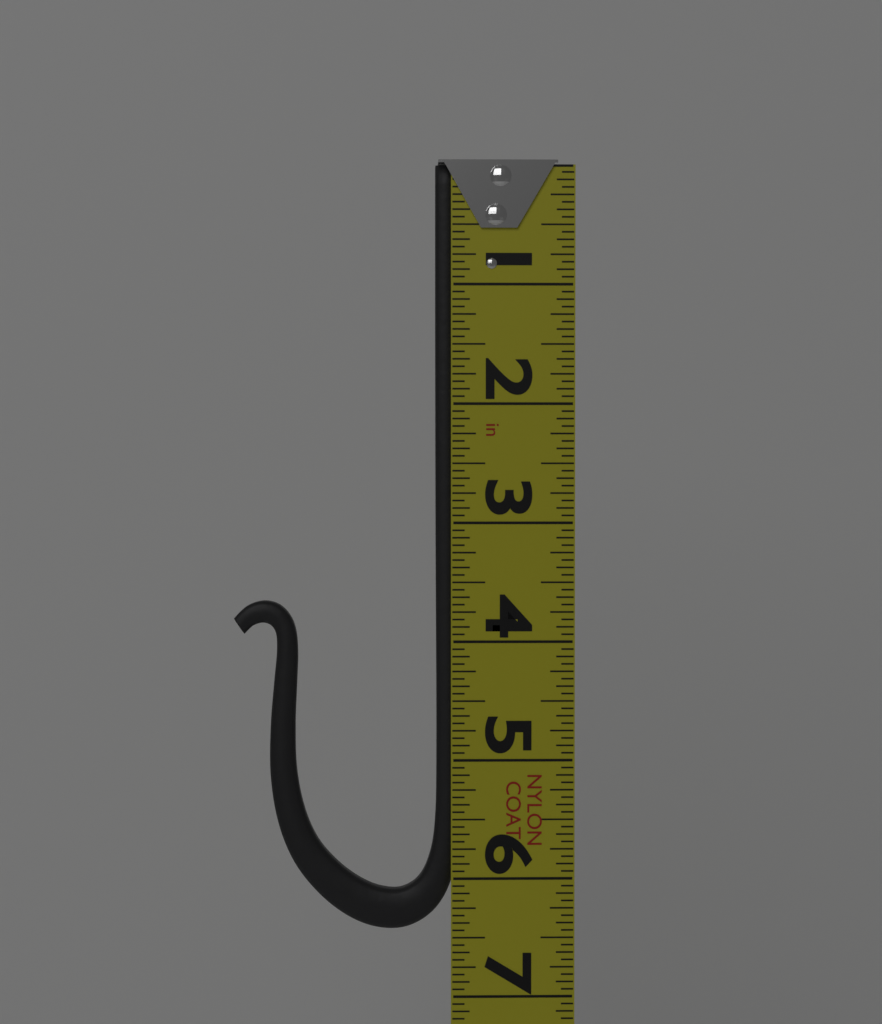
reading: 6.4375 in
